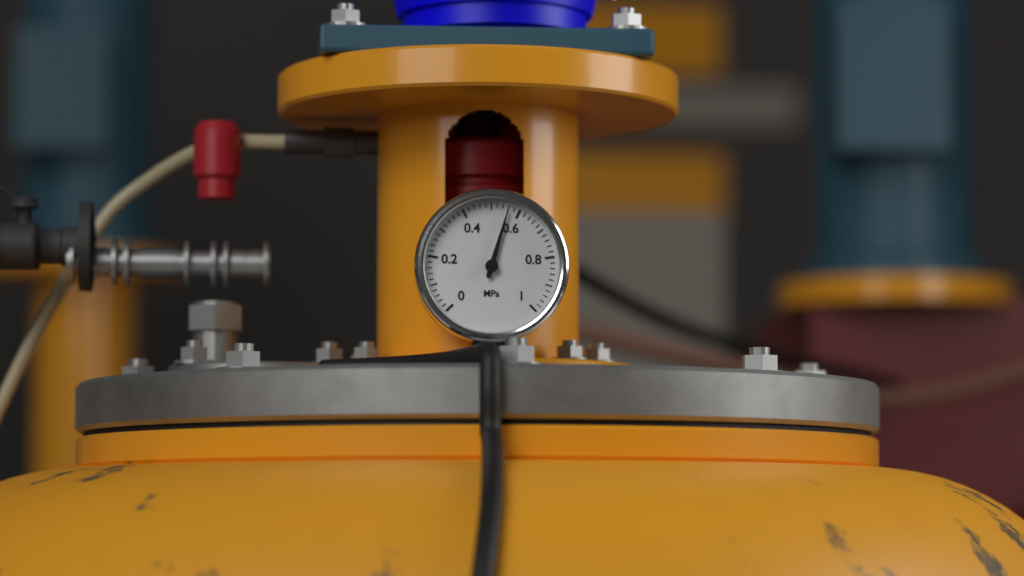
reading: 0.56 MPa
